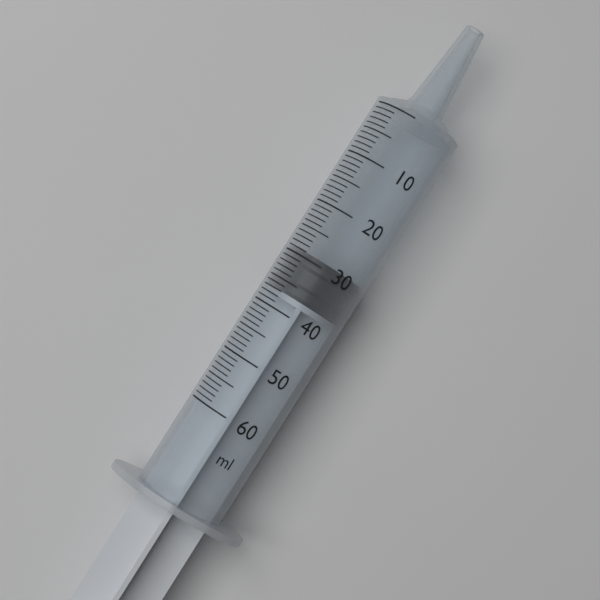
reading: 29 ml
